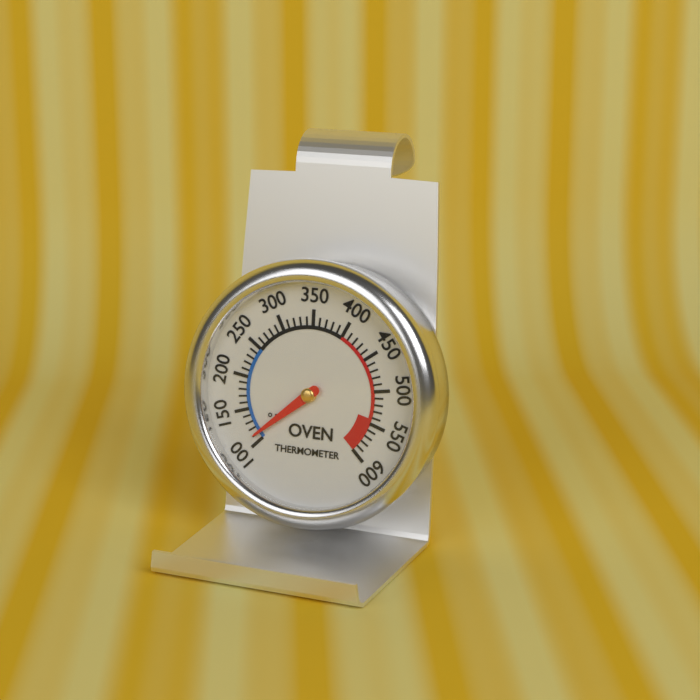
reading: 110 °F
